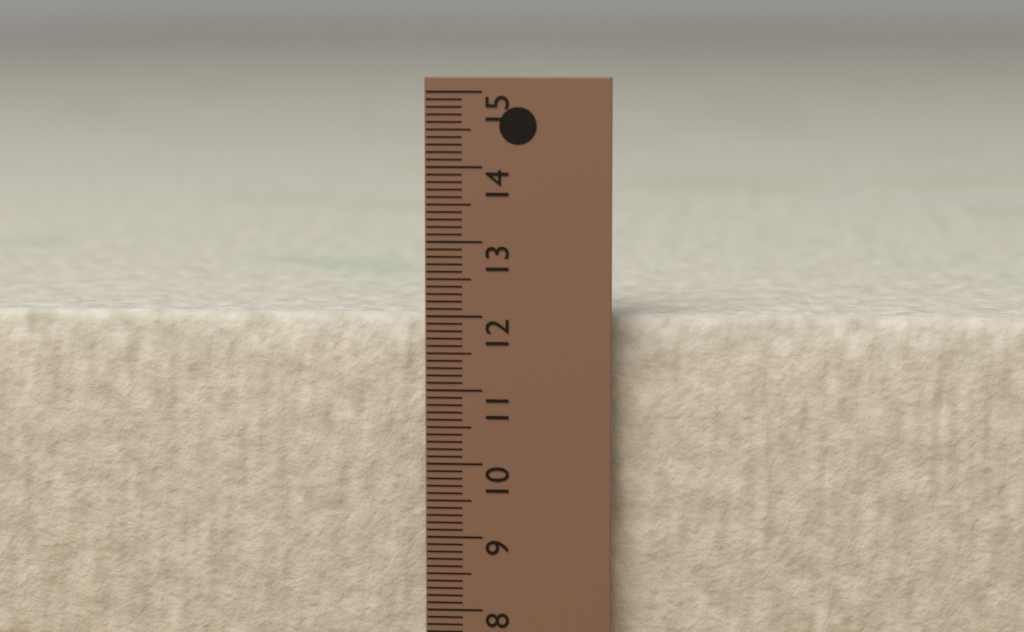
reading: 12.0 cm
